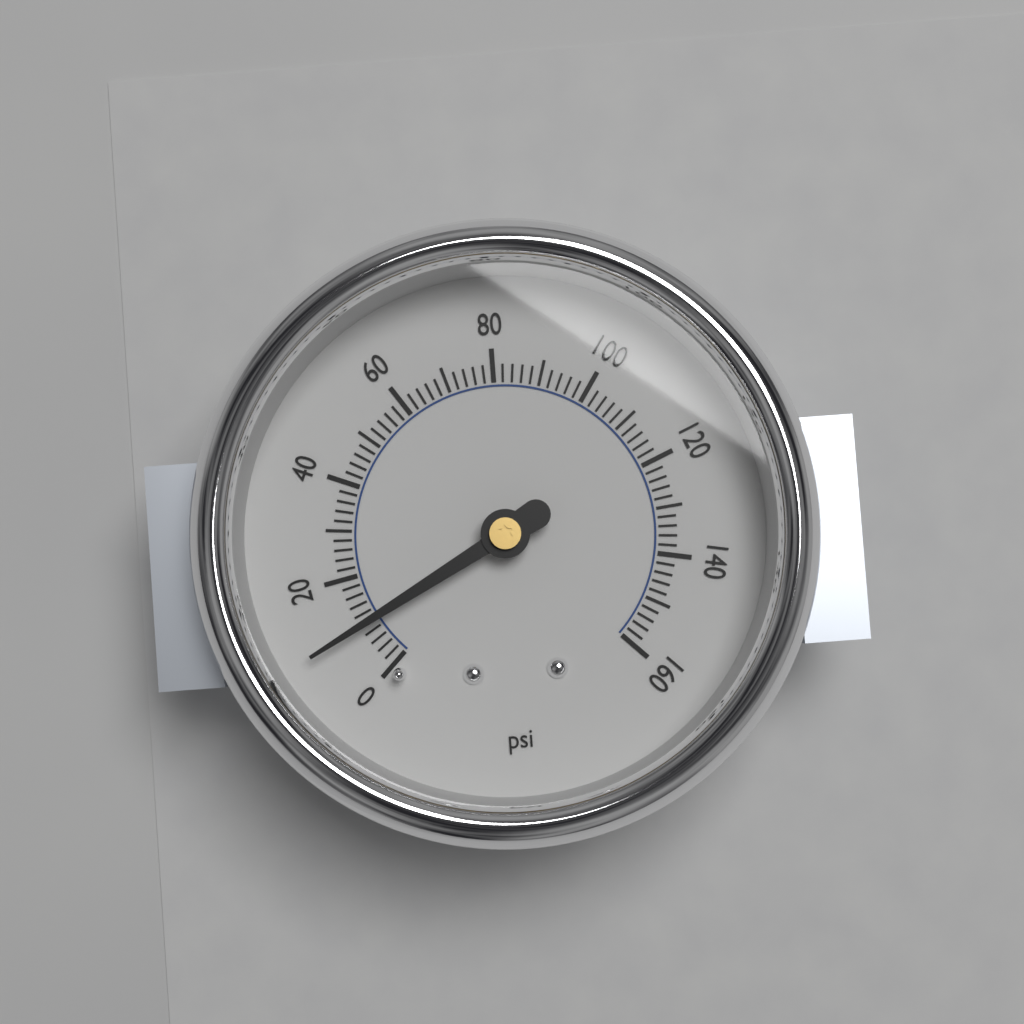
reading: 10 psi
